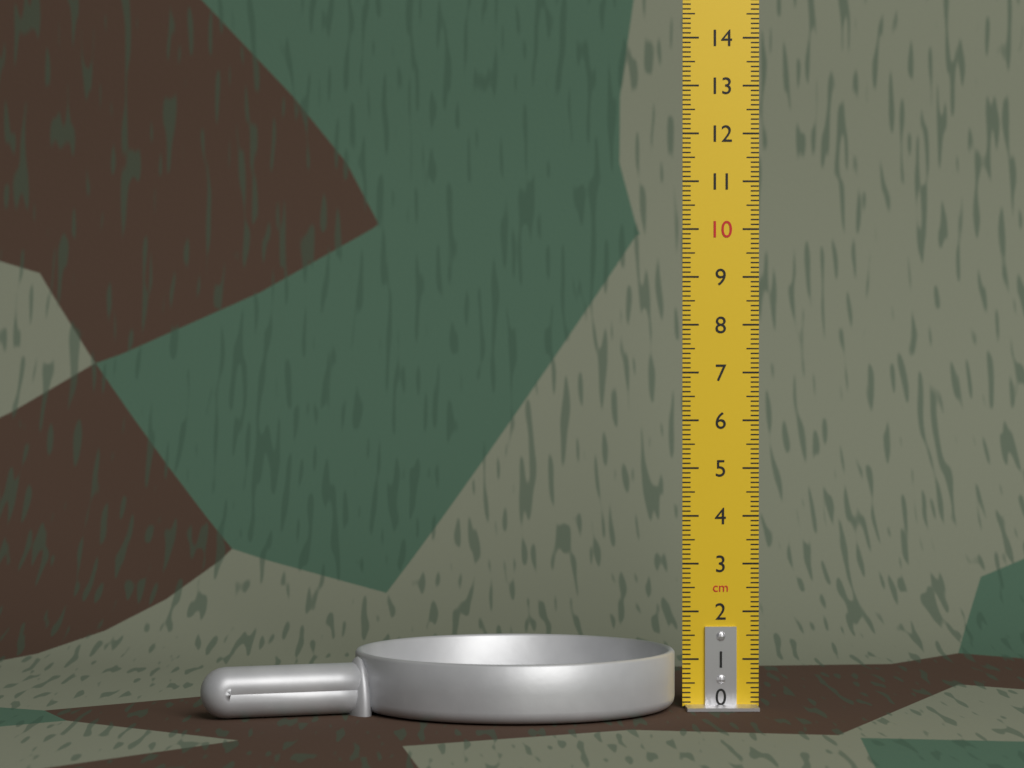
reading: 1.2 cm
